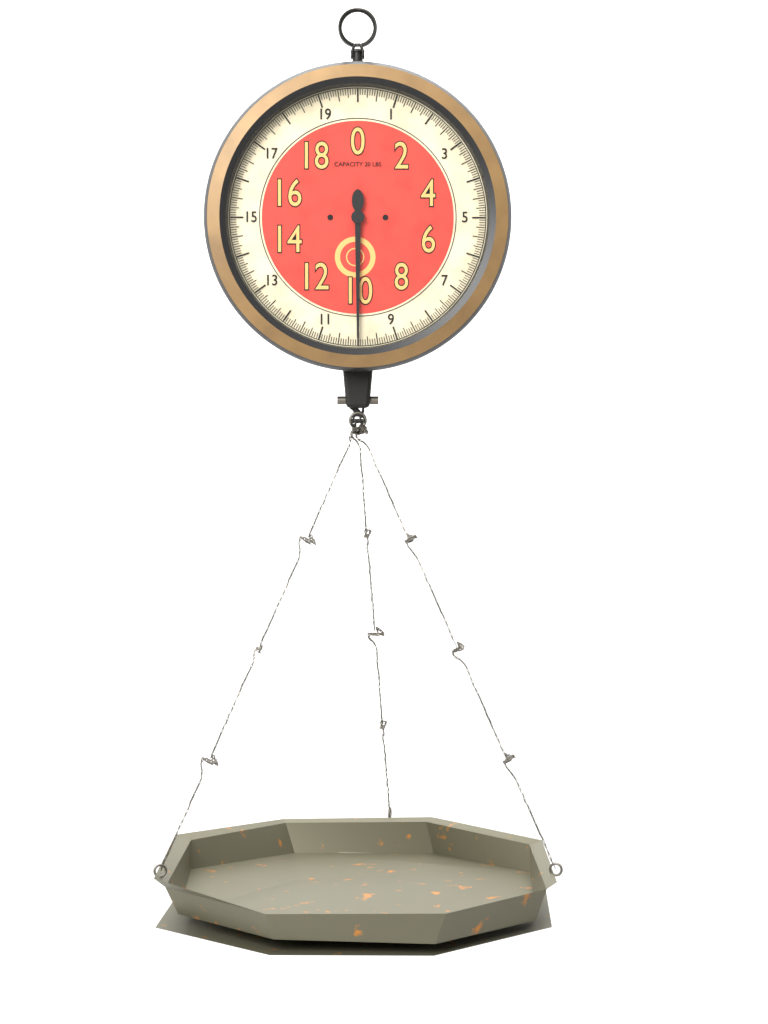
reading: 10.0000 lbs
